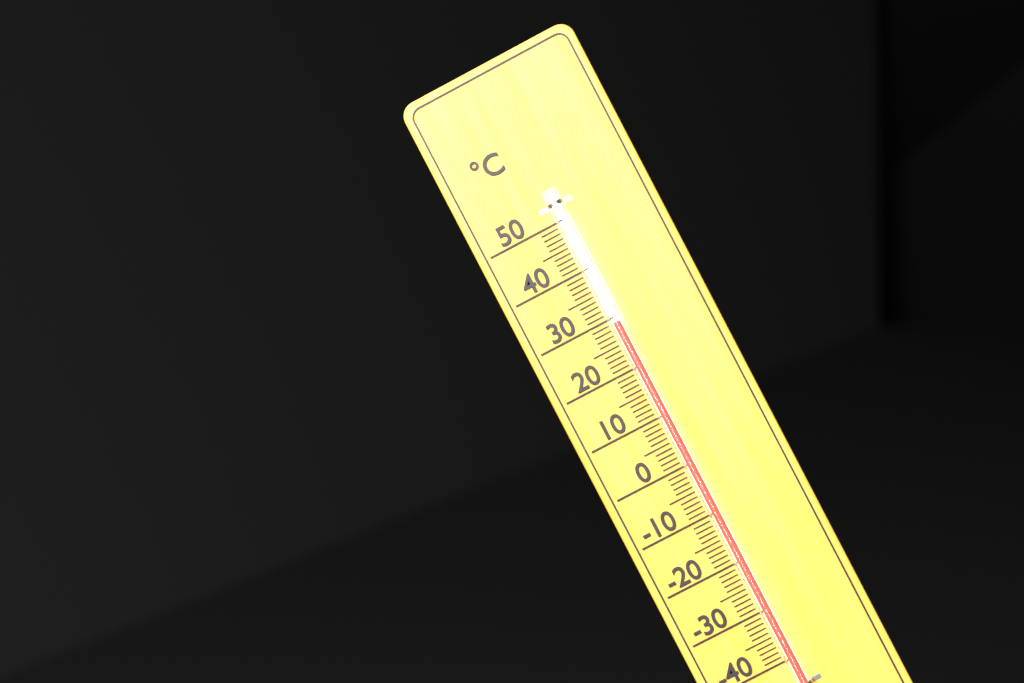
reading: 29 °C
